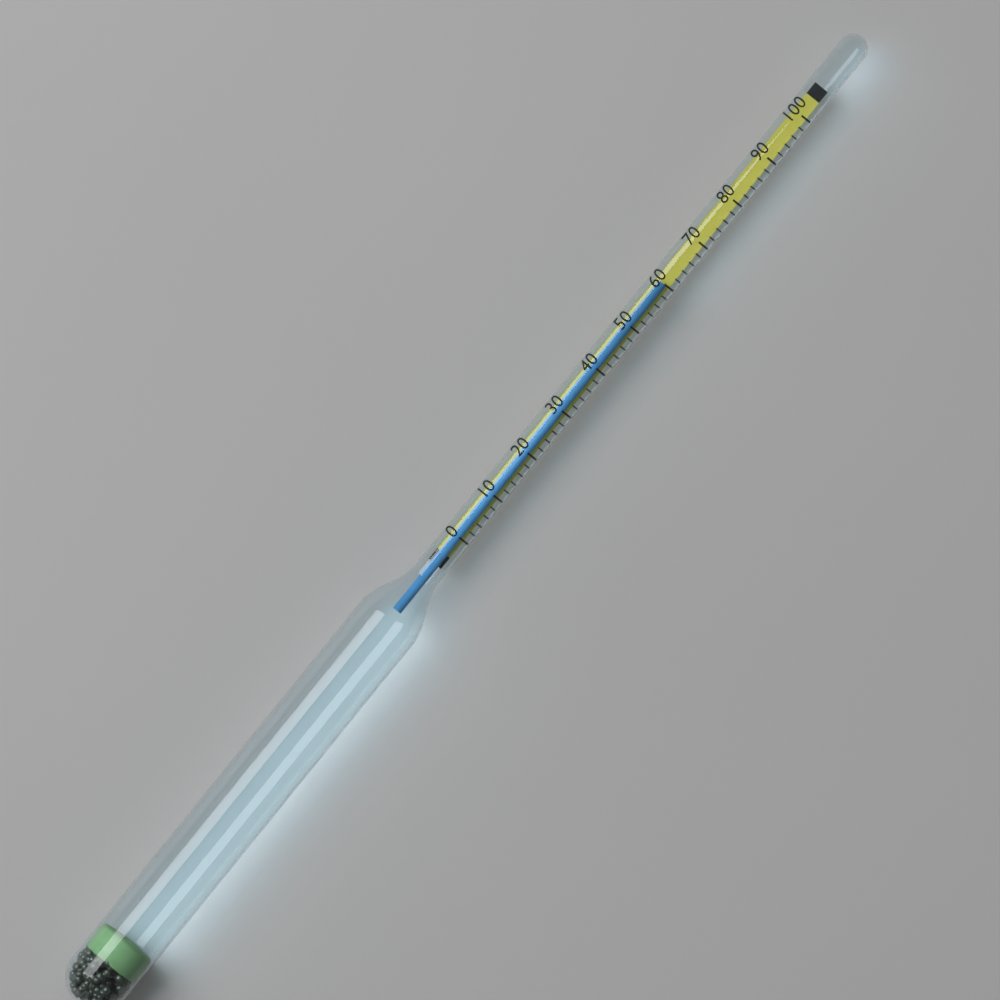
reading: 60 (no unit)
